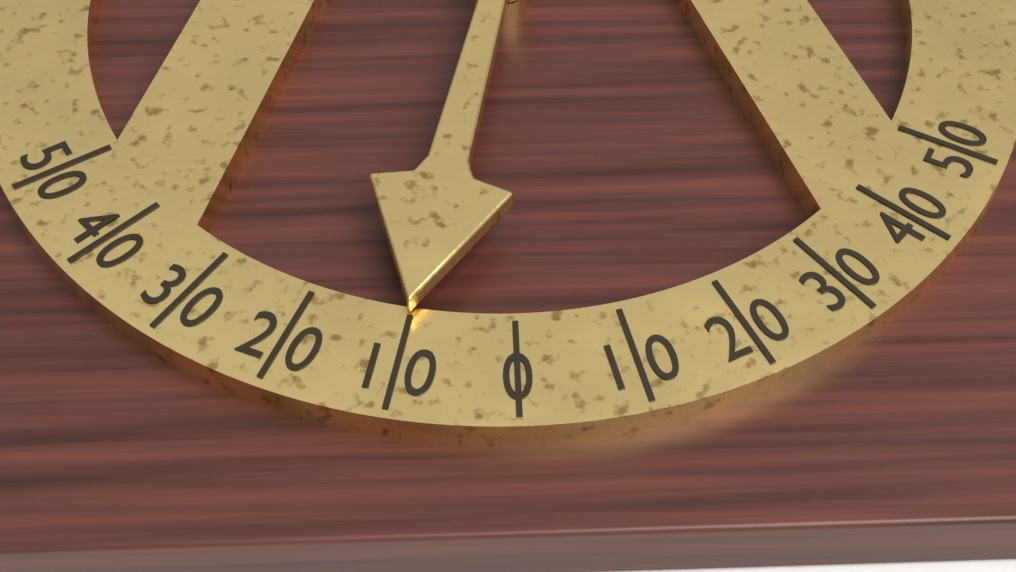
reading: -10 (no unit)
